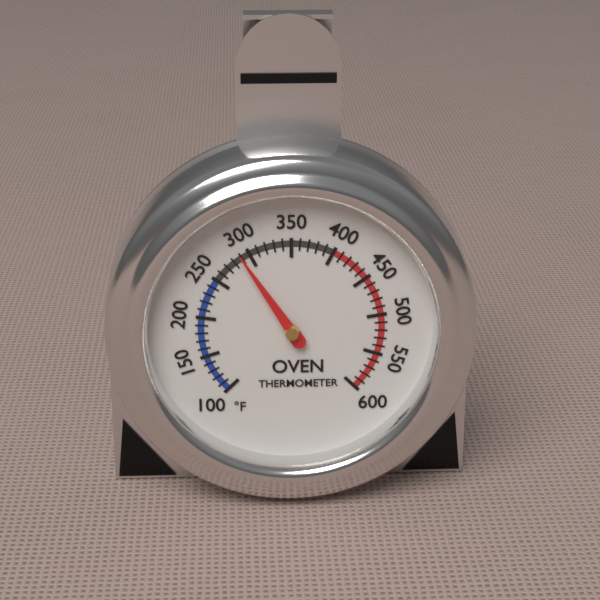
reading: 290 °F
